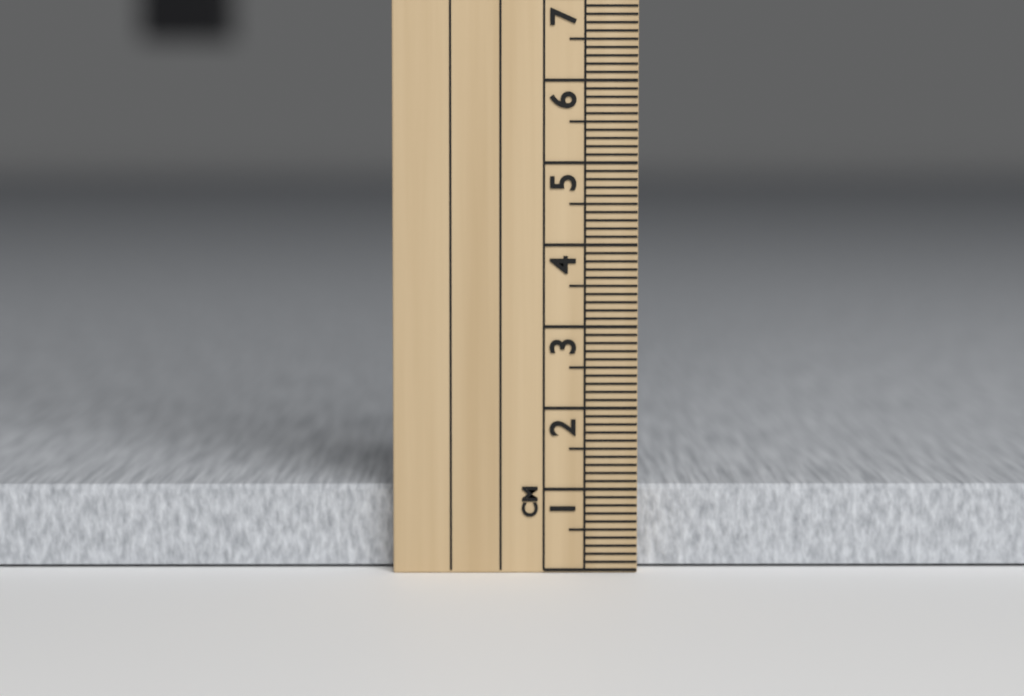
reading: 1.0 cm
